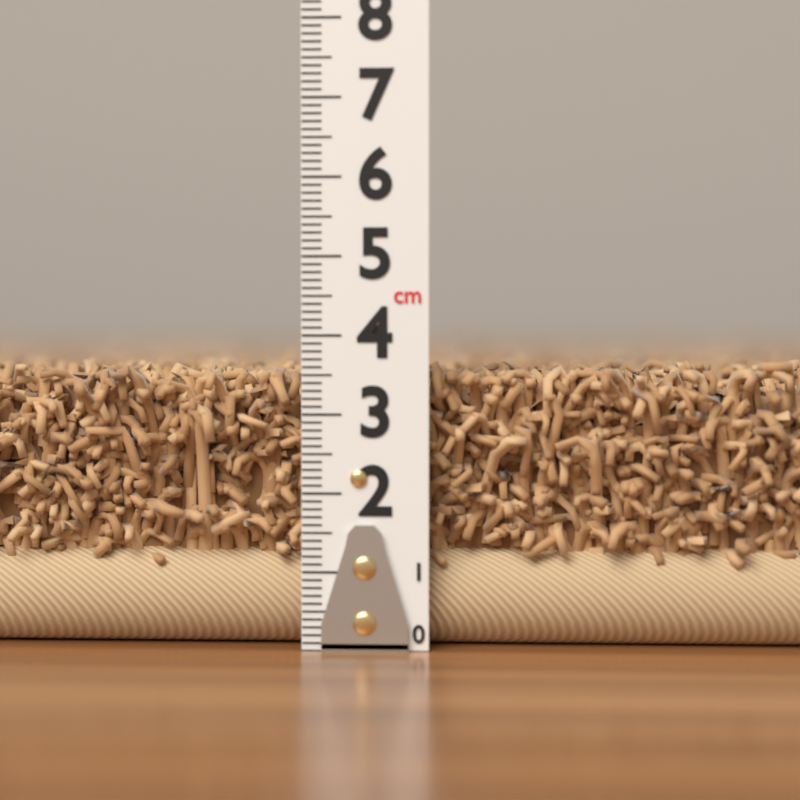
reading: 3.8 cm
